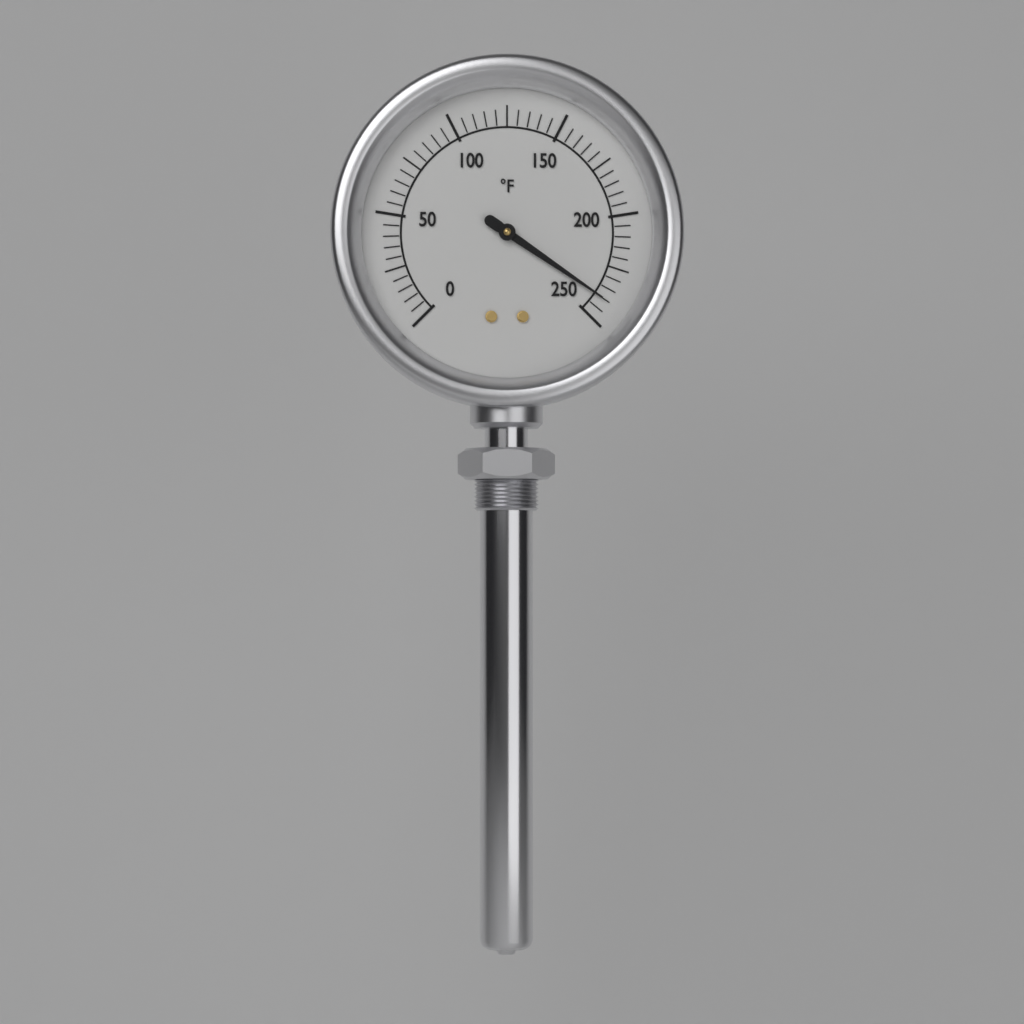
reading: 240 °F
